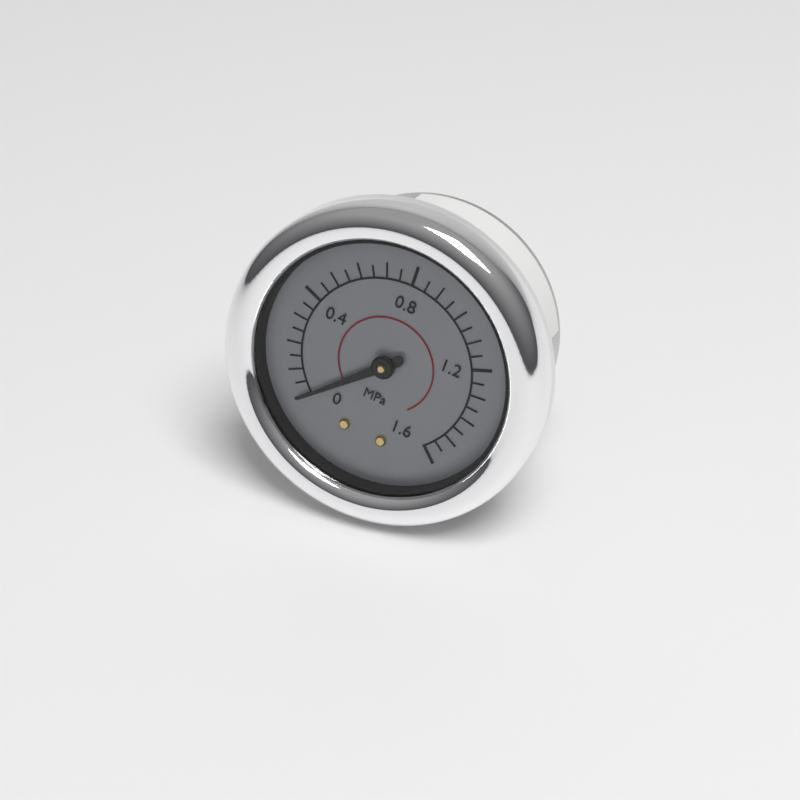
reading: 0.00 MPa
